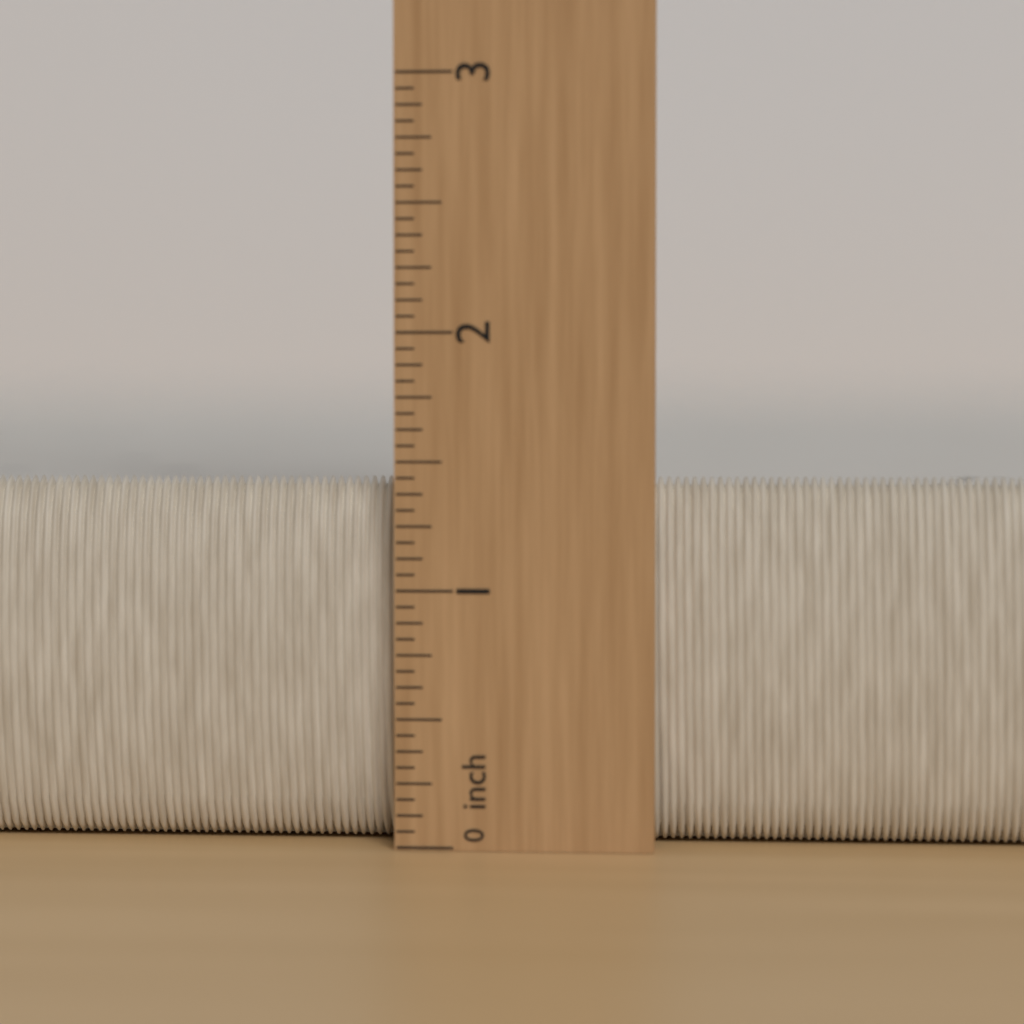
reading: 1.4375 inch
